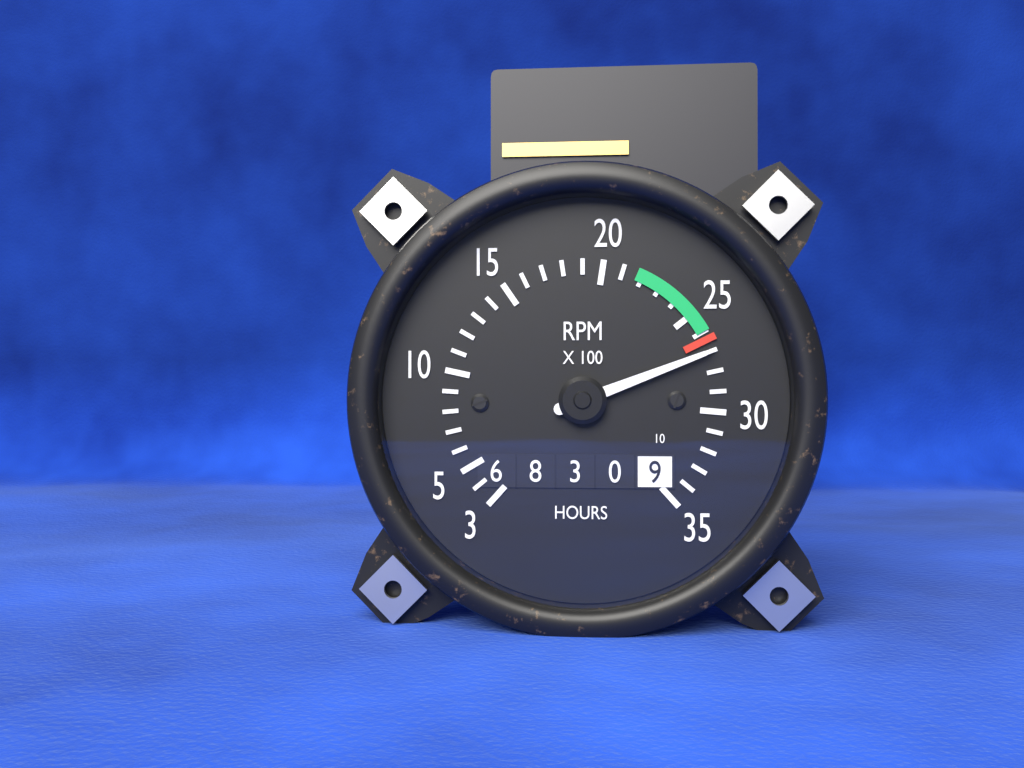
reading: 2700 RPM
